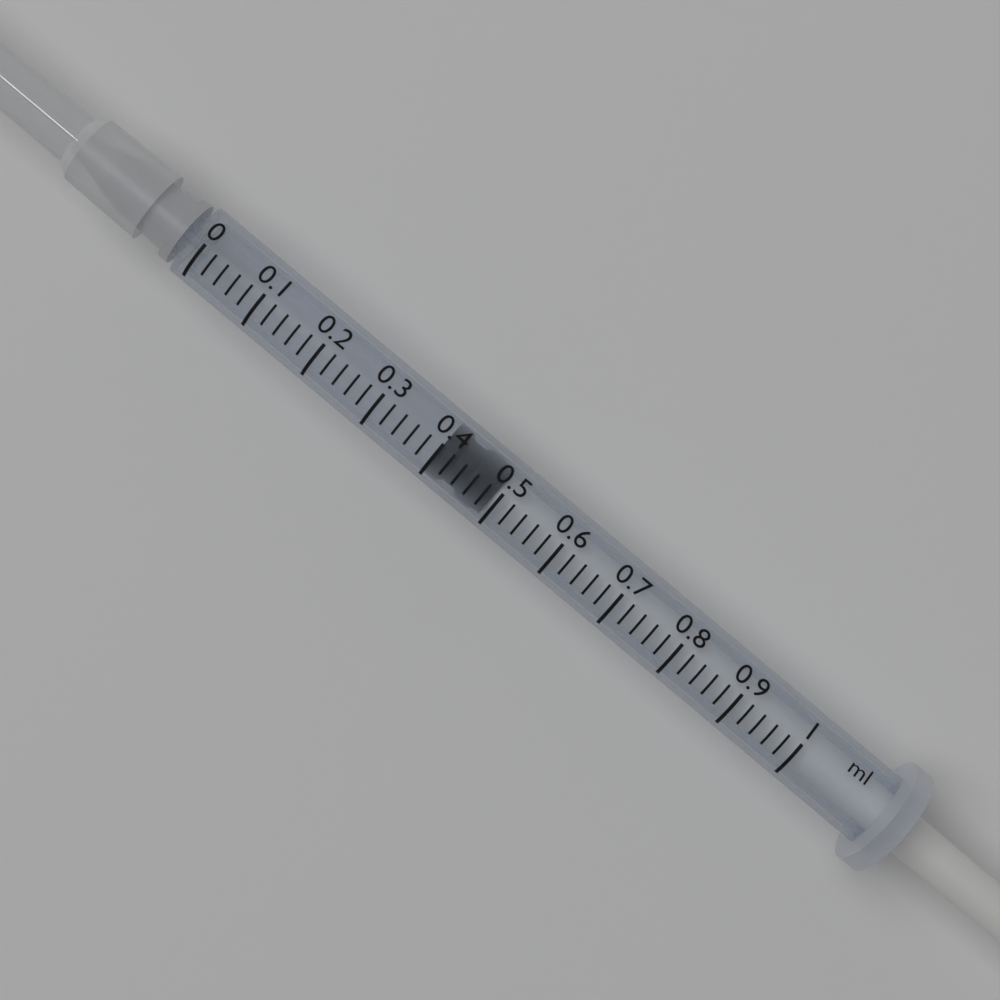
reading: 0.40 ml
